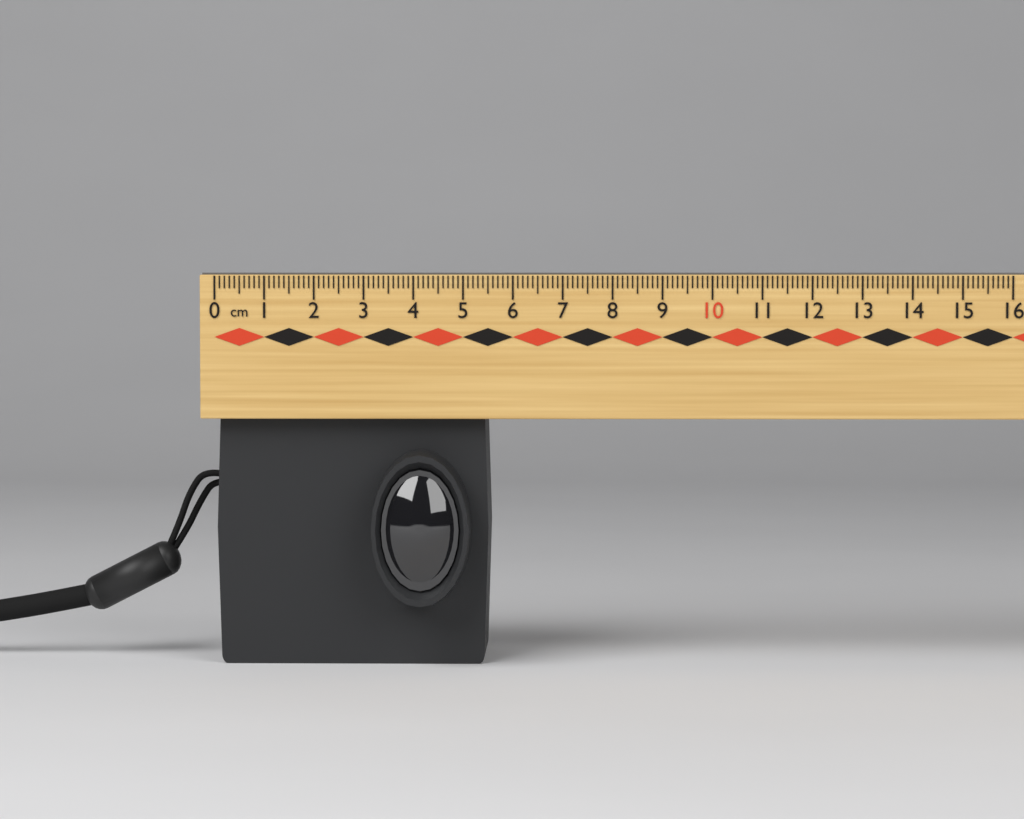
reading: 5.5 cm
